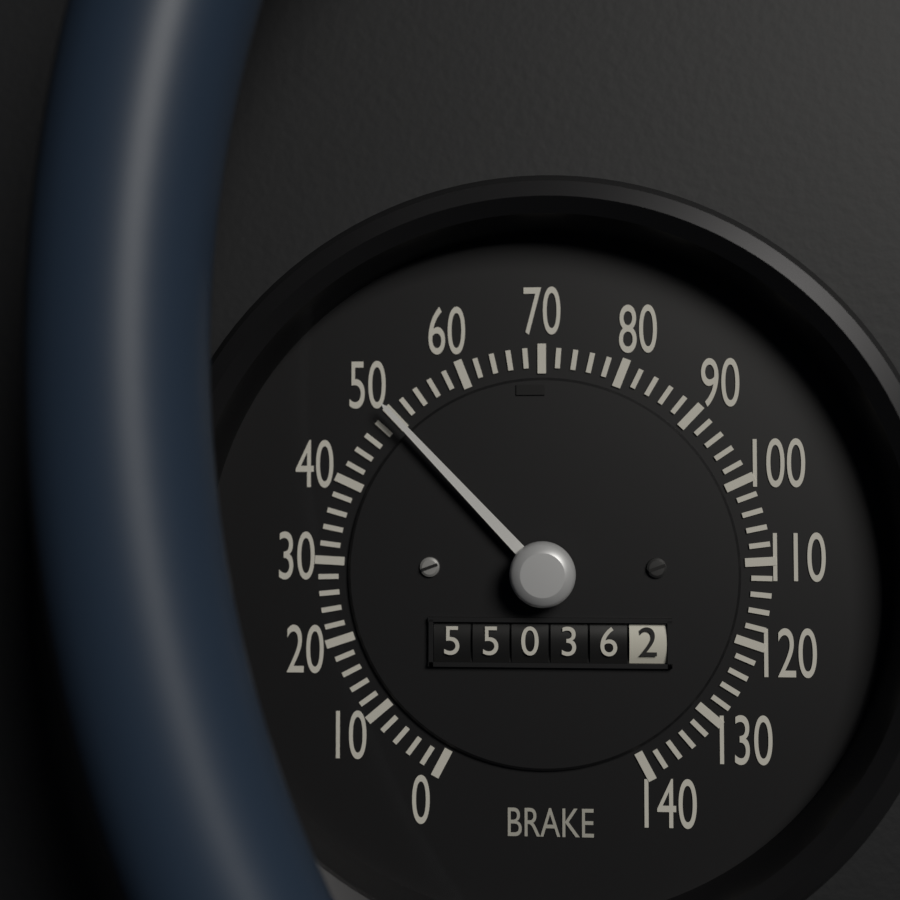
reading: 50 (no unit)
